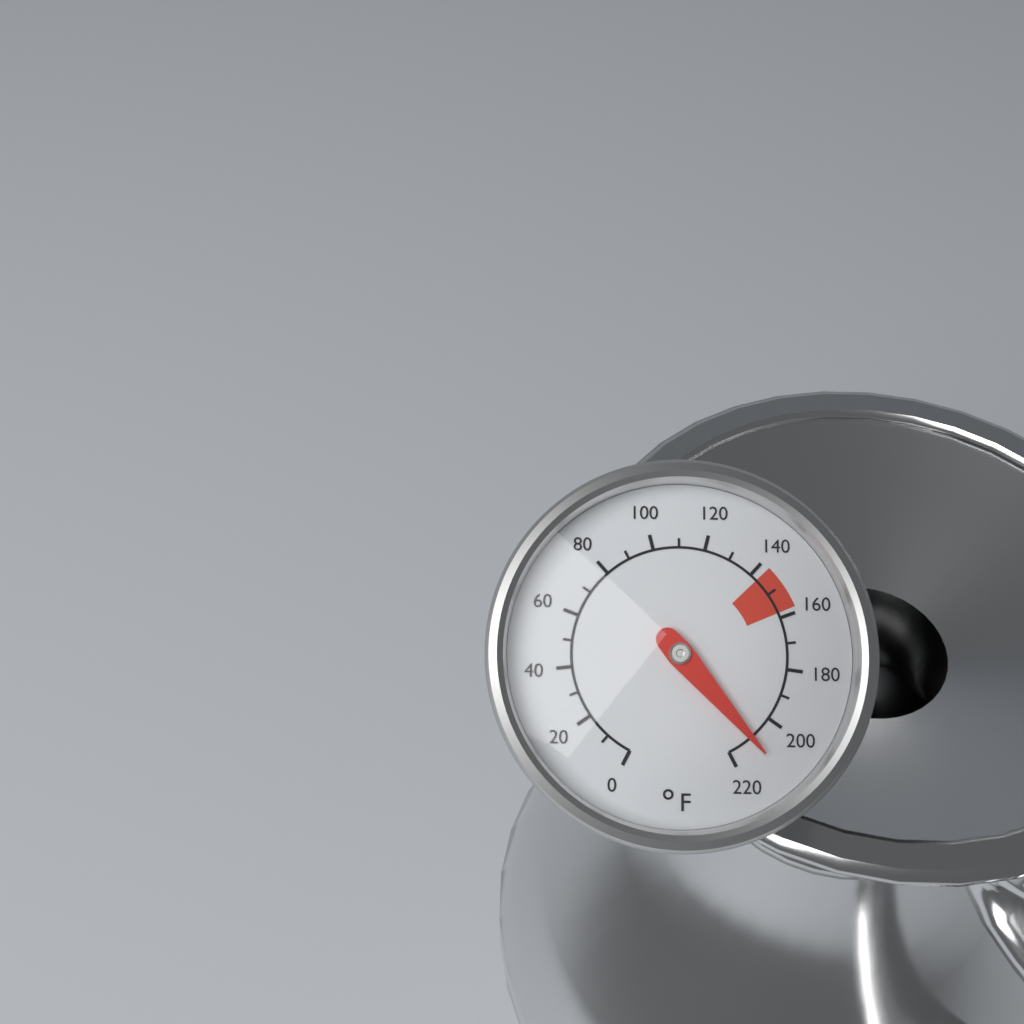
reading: 210 °F
